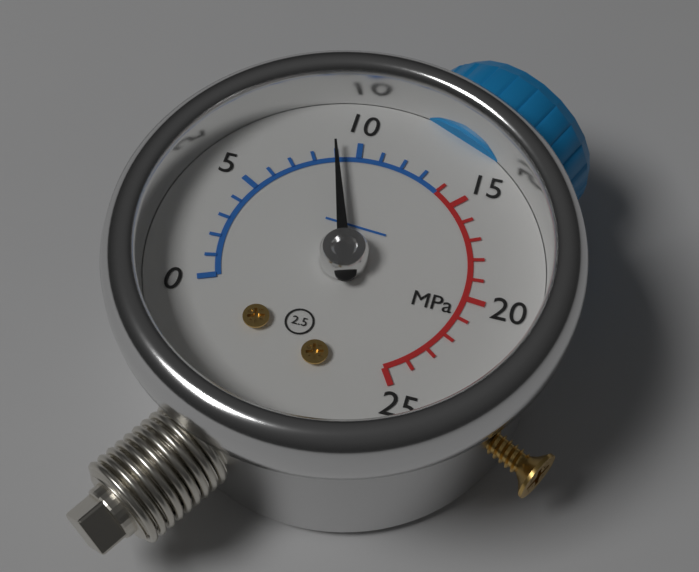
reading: 9 MPa
